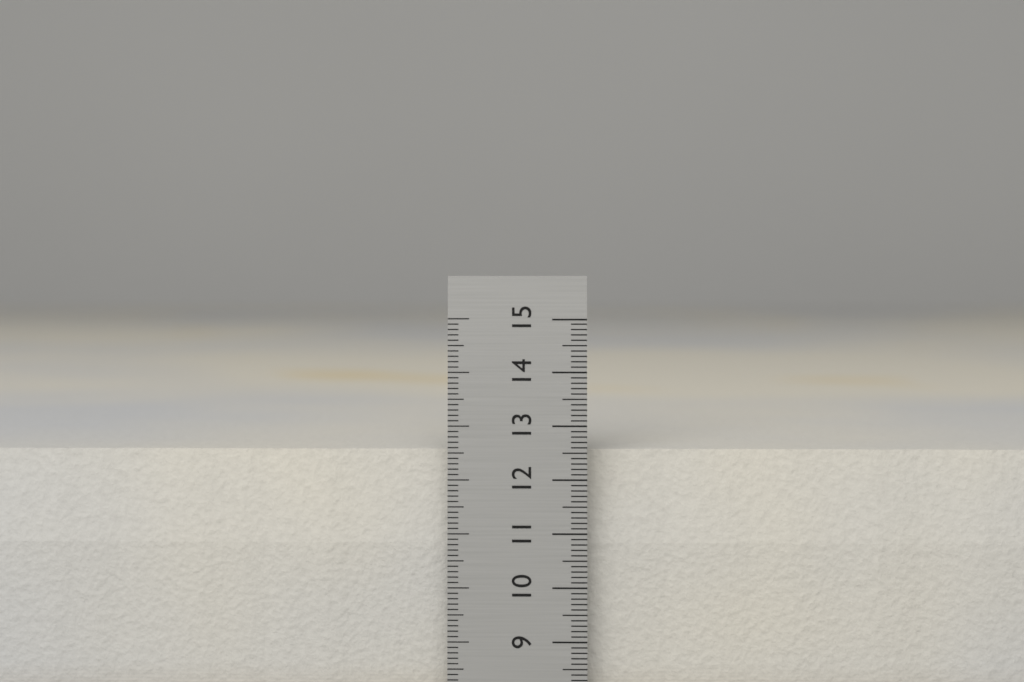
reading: 12.5 cm
